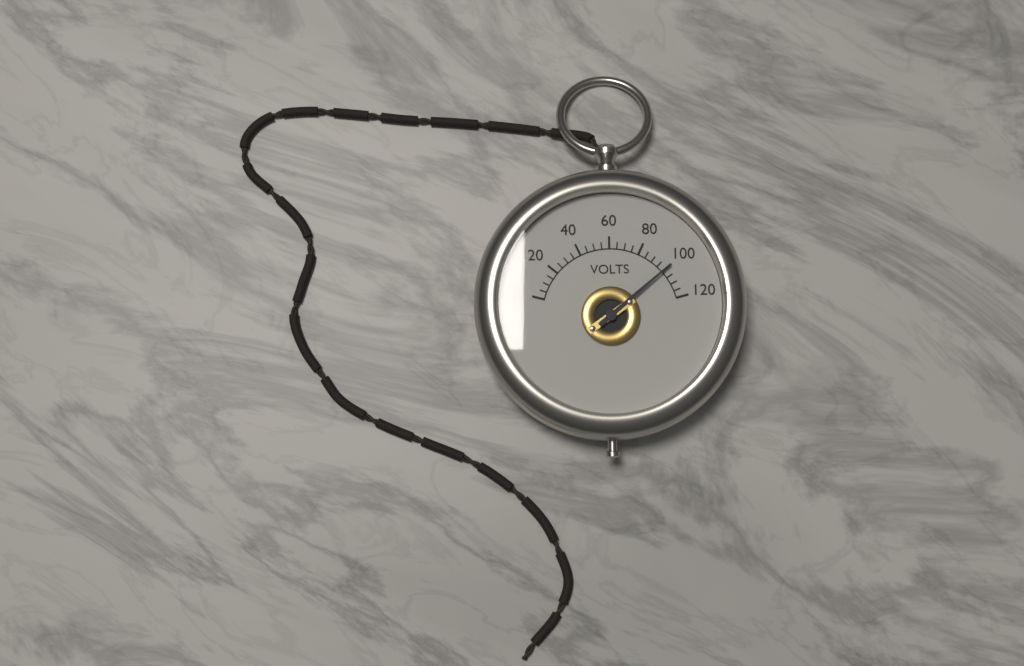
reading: 100 V
